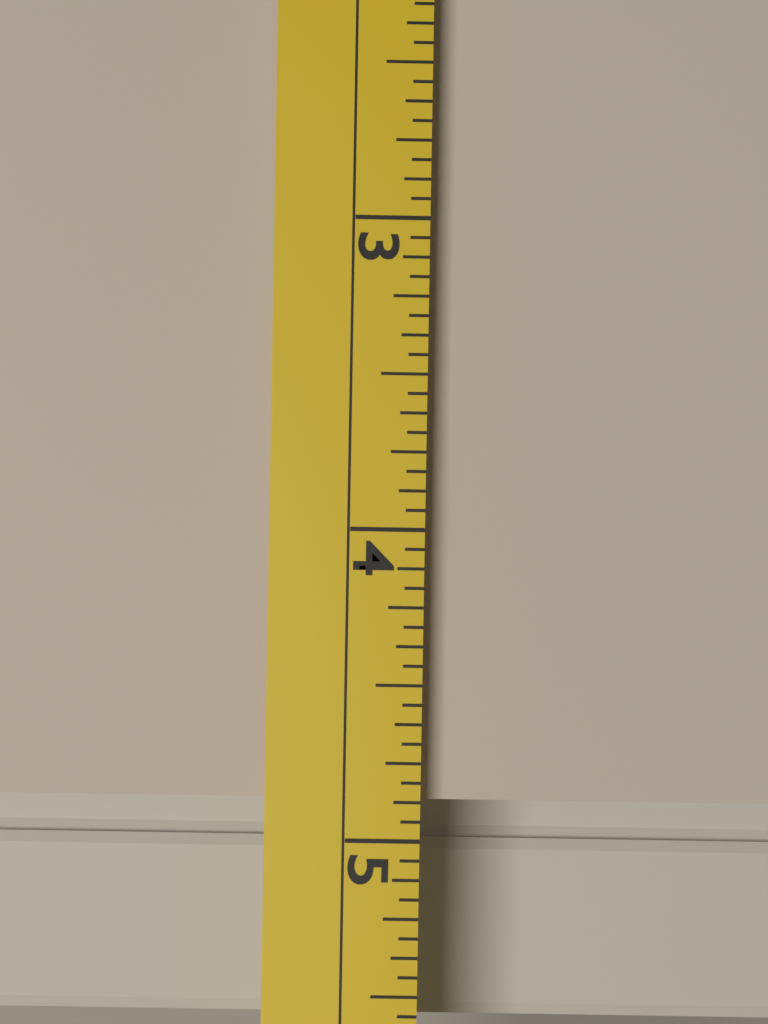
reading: 4.8750 (no unit)
